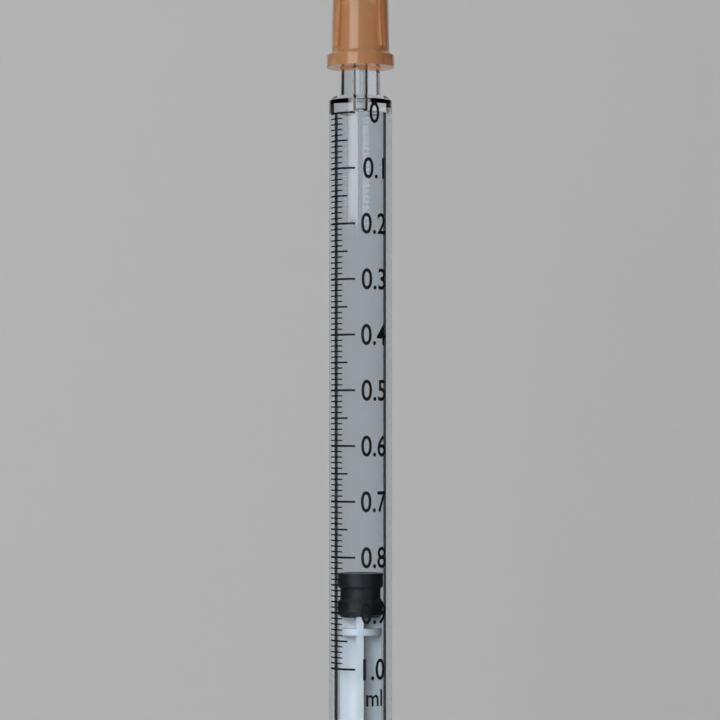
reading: 0.83 ml
